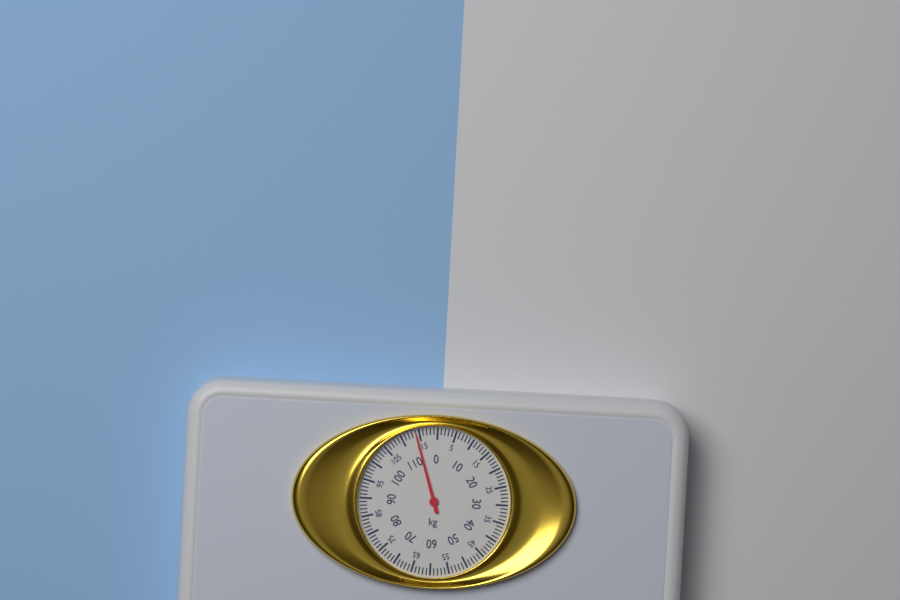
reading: 114 kg
